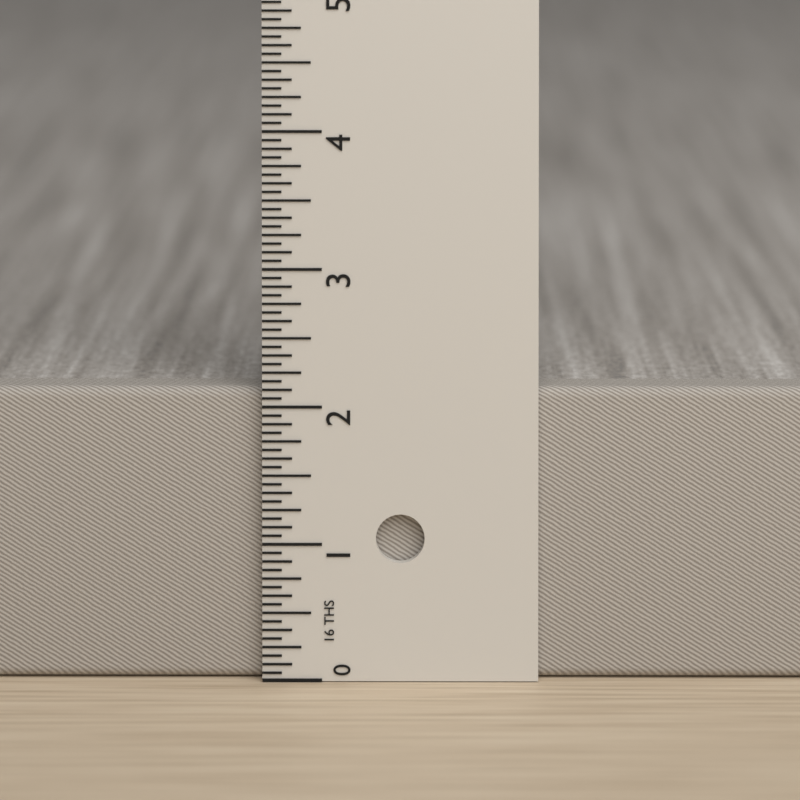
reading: 2.1250 in
